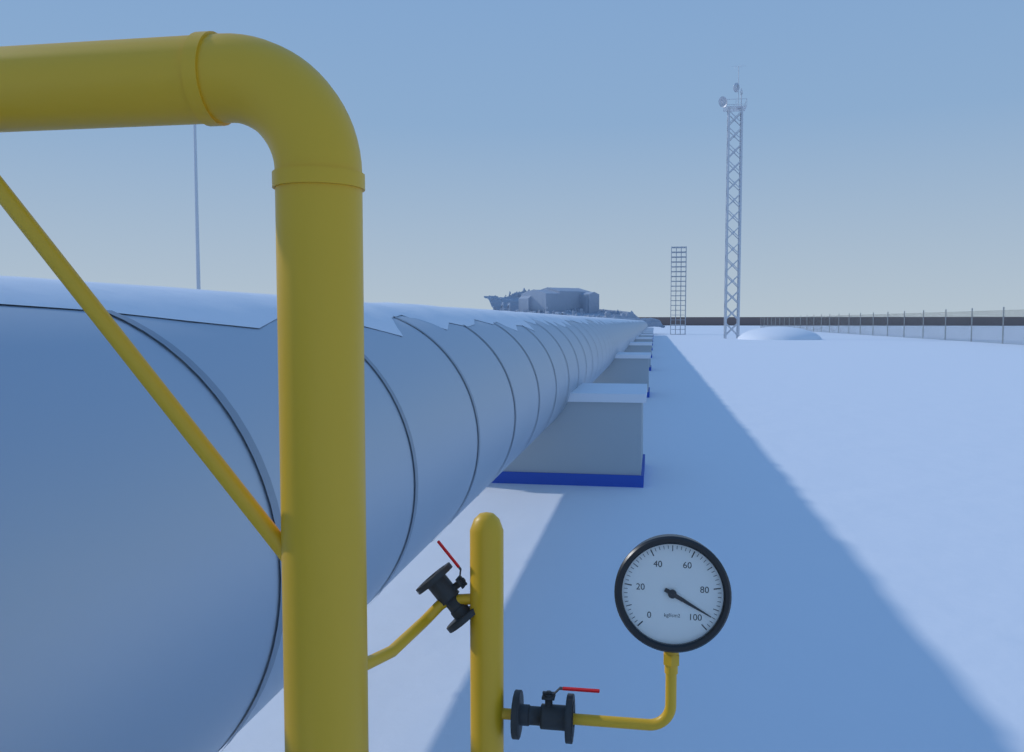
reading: 94 kgf/cm2
